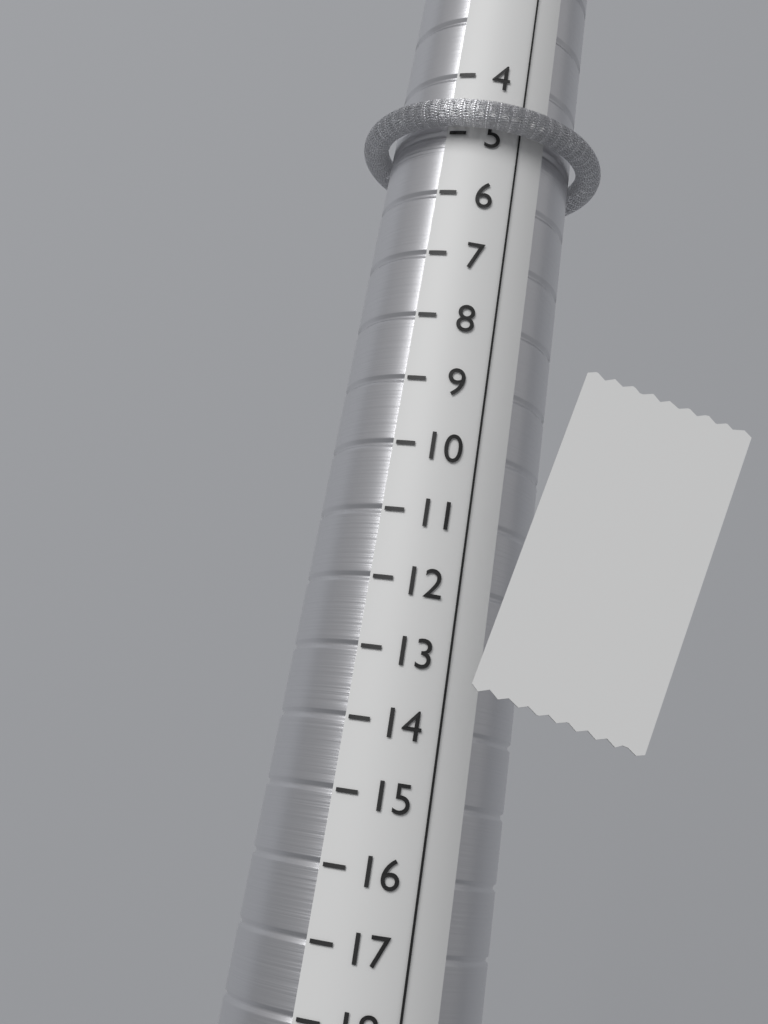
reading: 5 (no unit)
